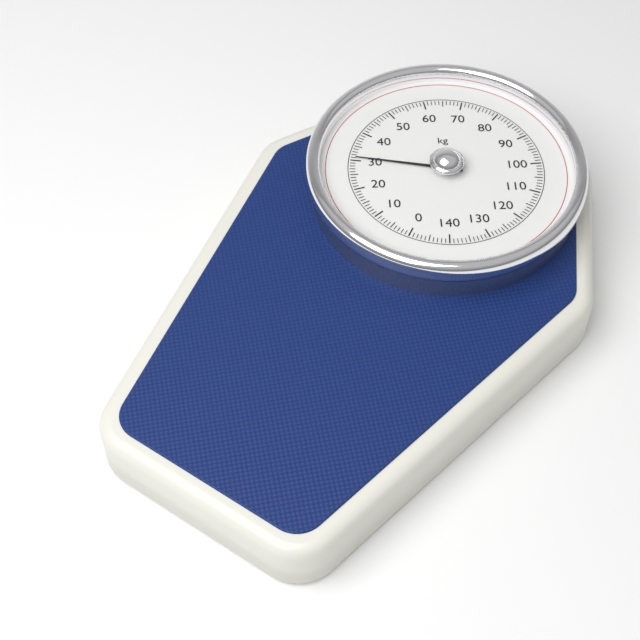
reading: 31 kg
